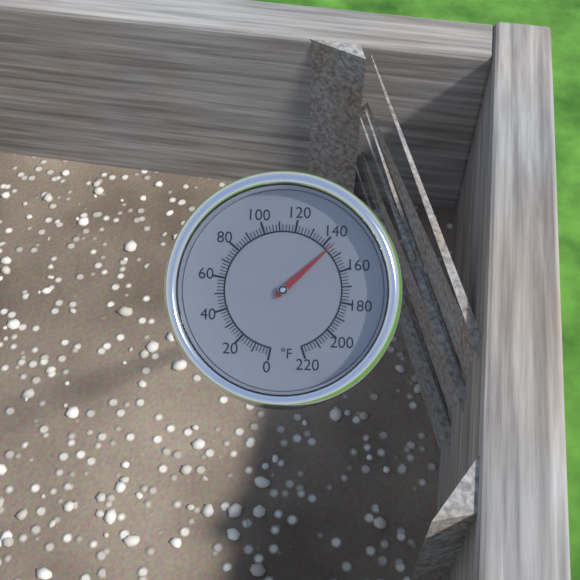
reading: 144 °F
